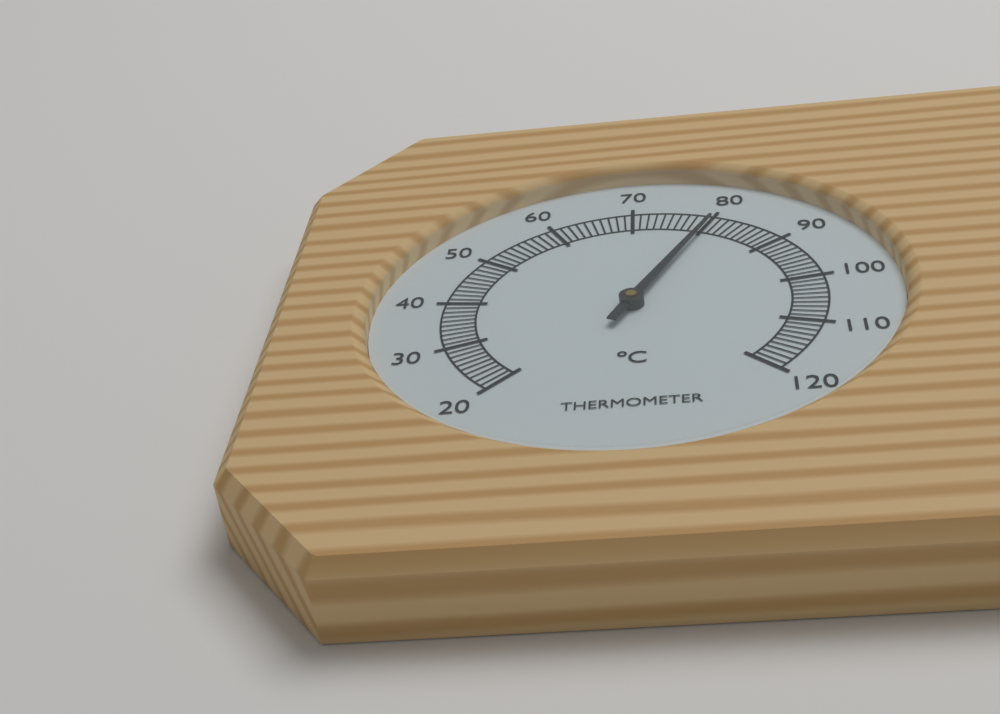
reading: 80 °C
